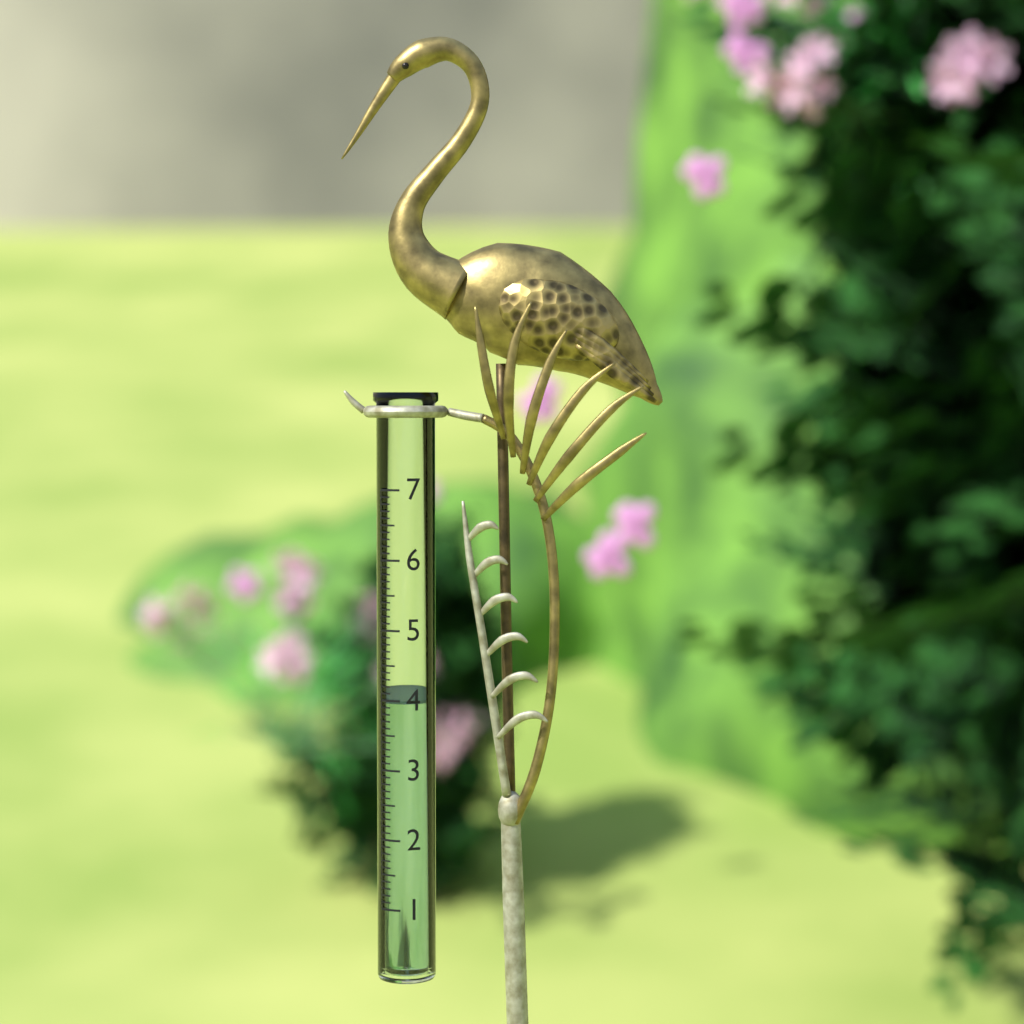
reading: 4.0 (no unit)
